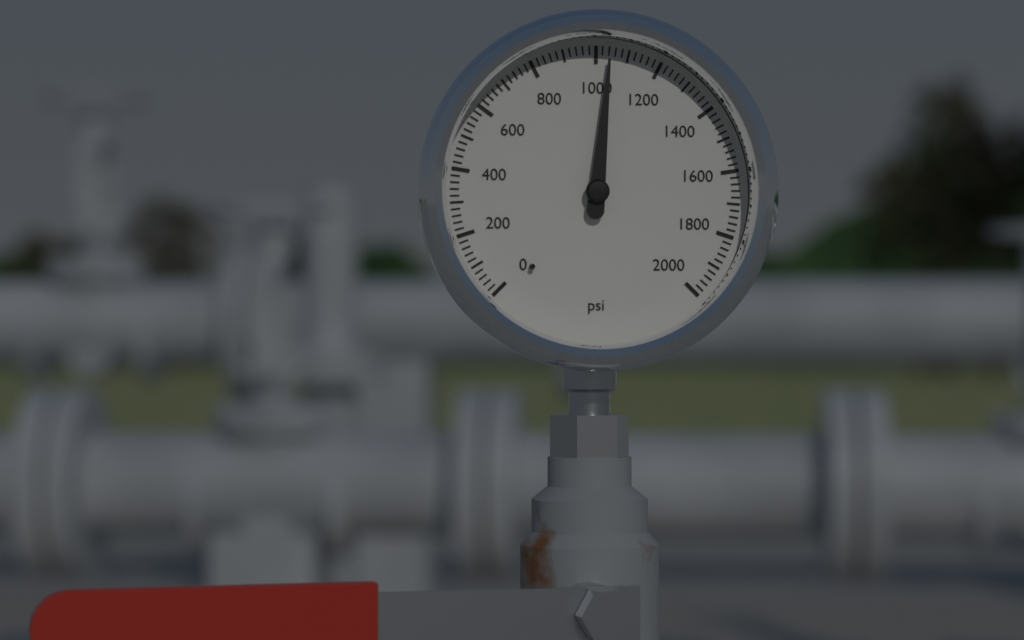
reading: 1040 psi
